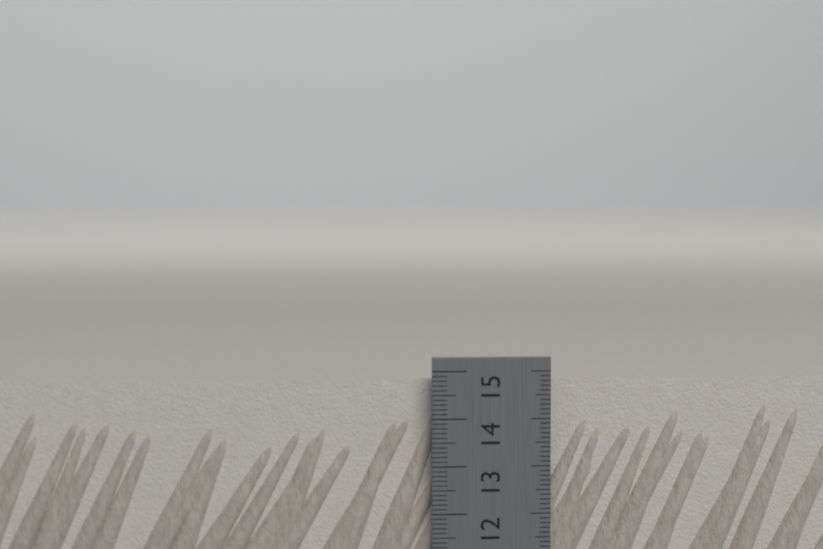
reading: 14.8 cm
